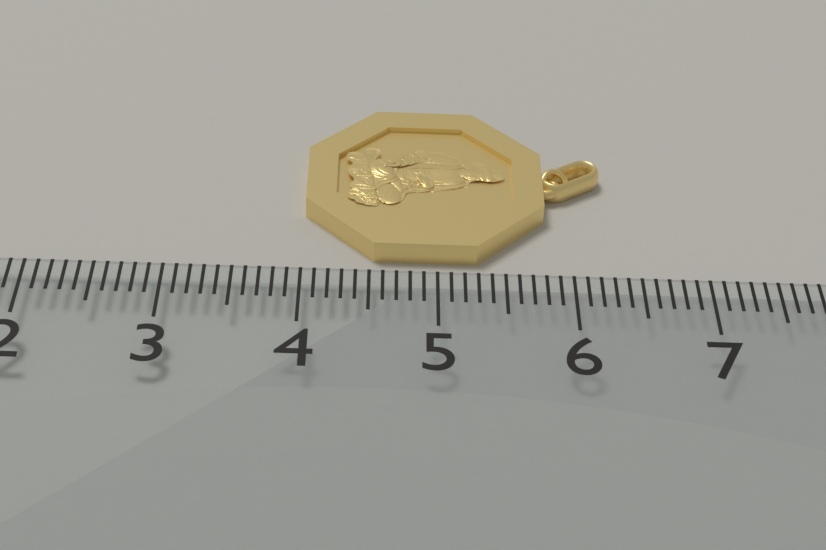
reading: 6.3 (no unit)
